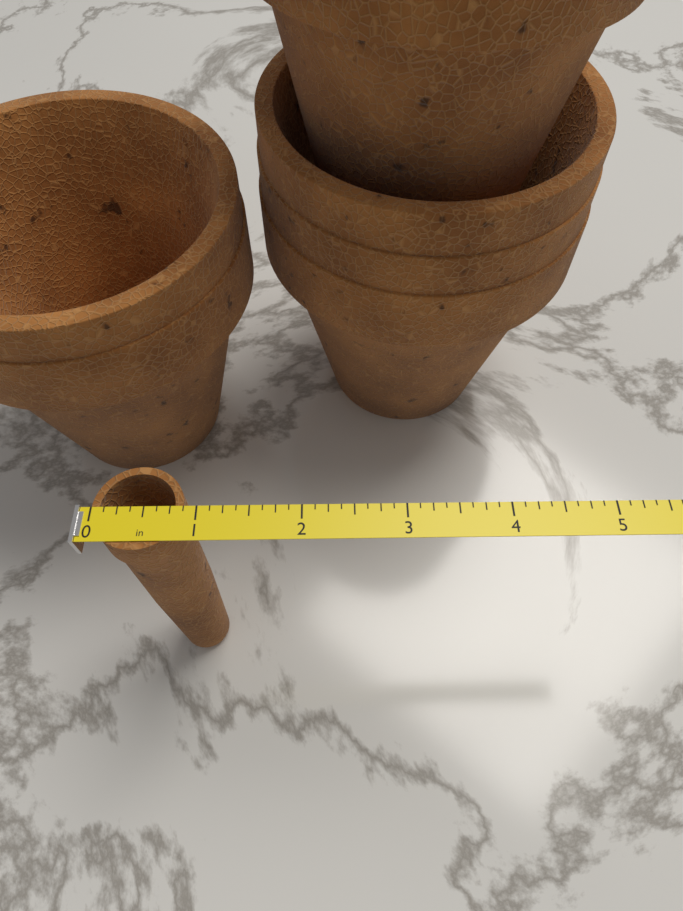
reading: 0.875 in
